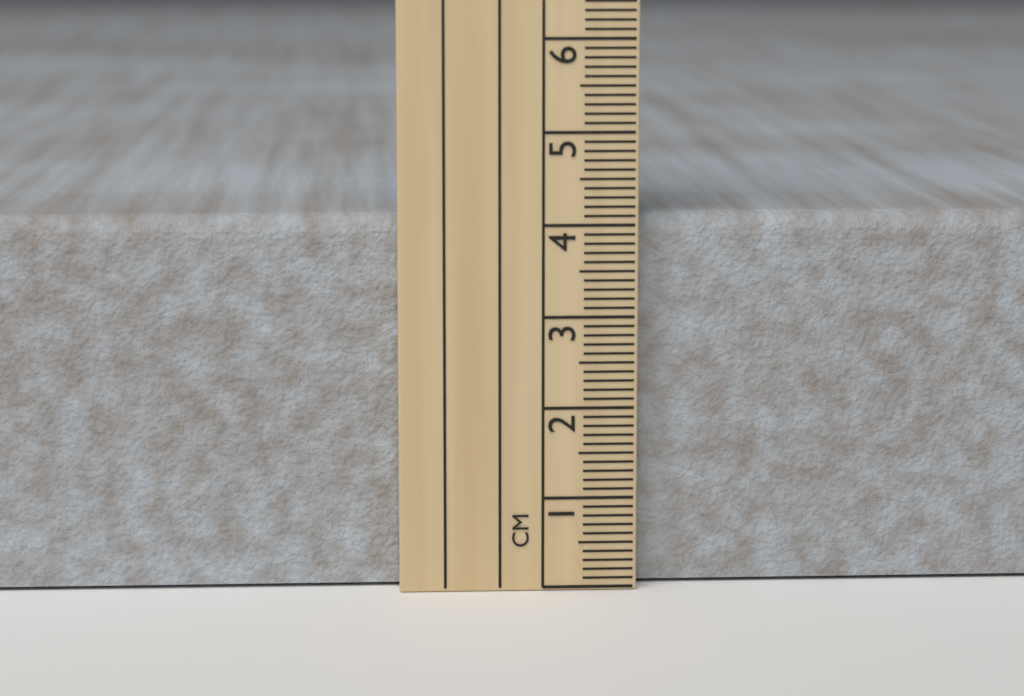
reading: 4.1 cm
